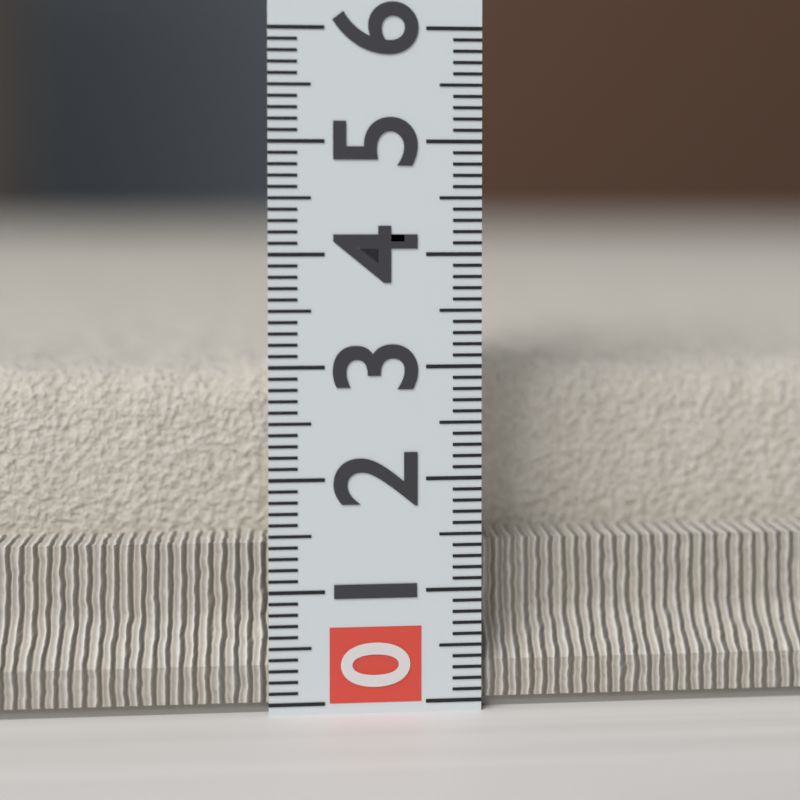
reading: 3.0 (no unit)
